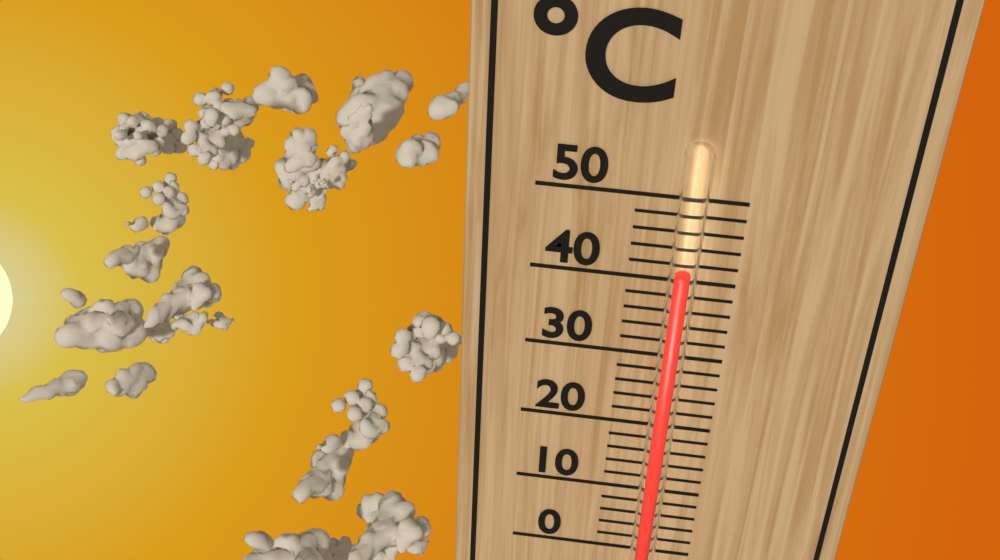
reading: 42 °C
